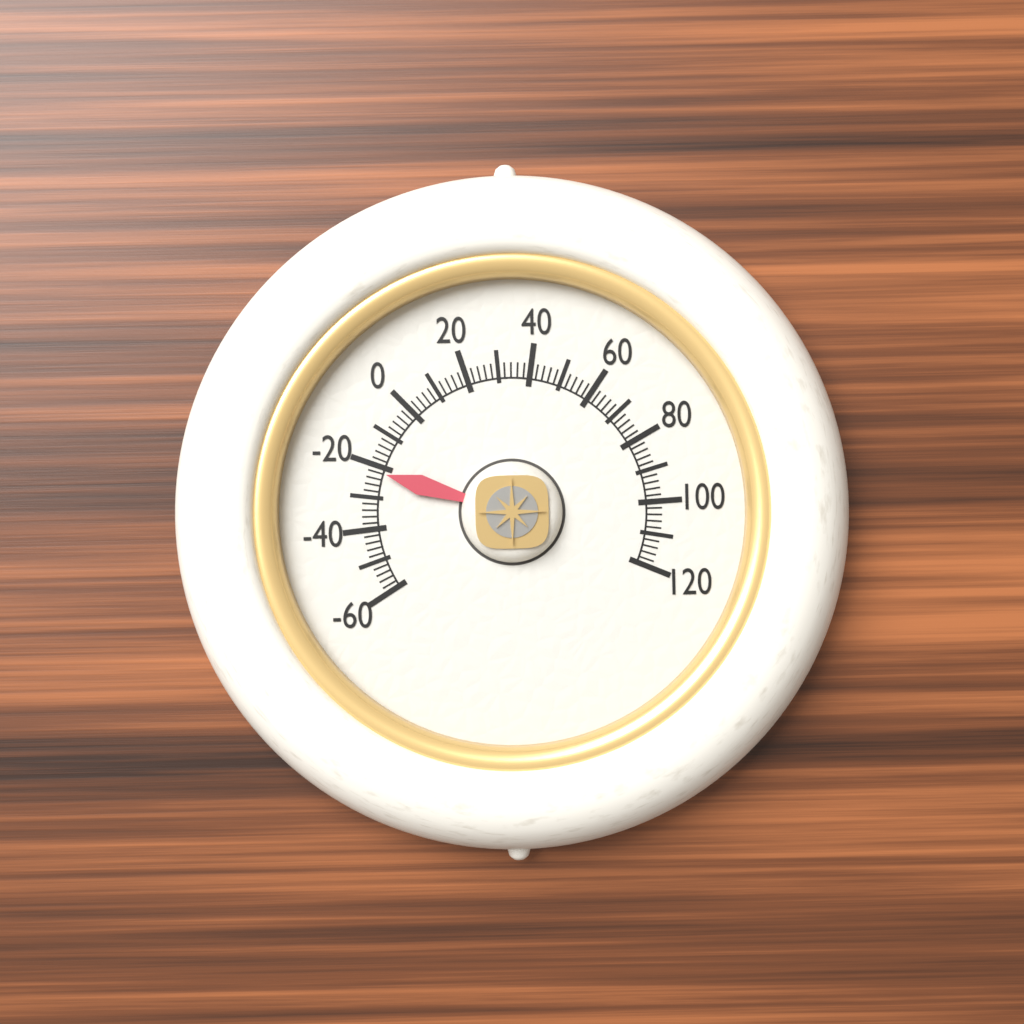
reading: -22 (no unit)
